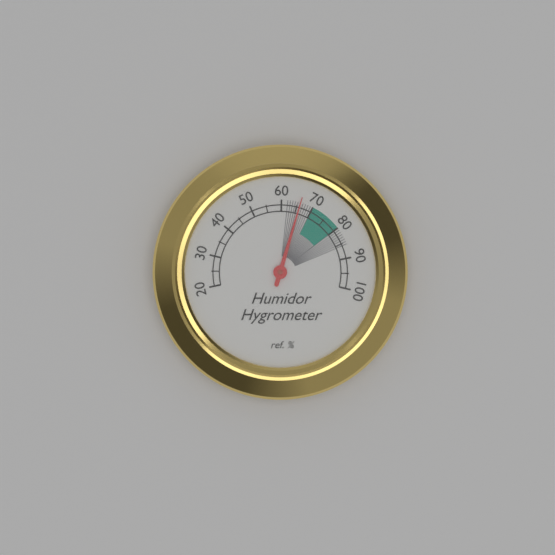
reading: 66 %
